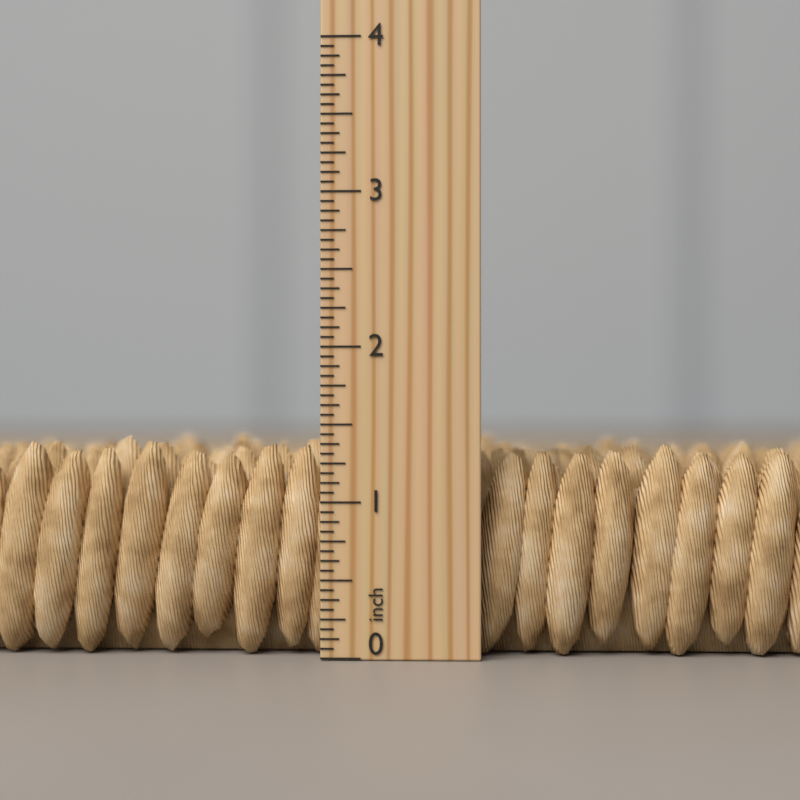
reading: 1.4375 inch
